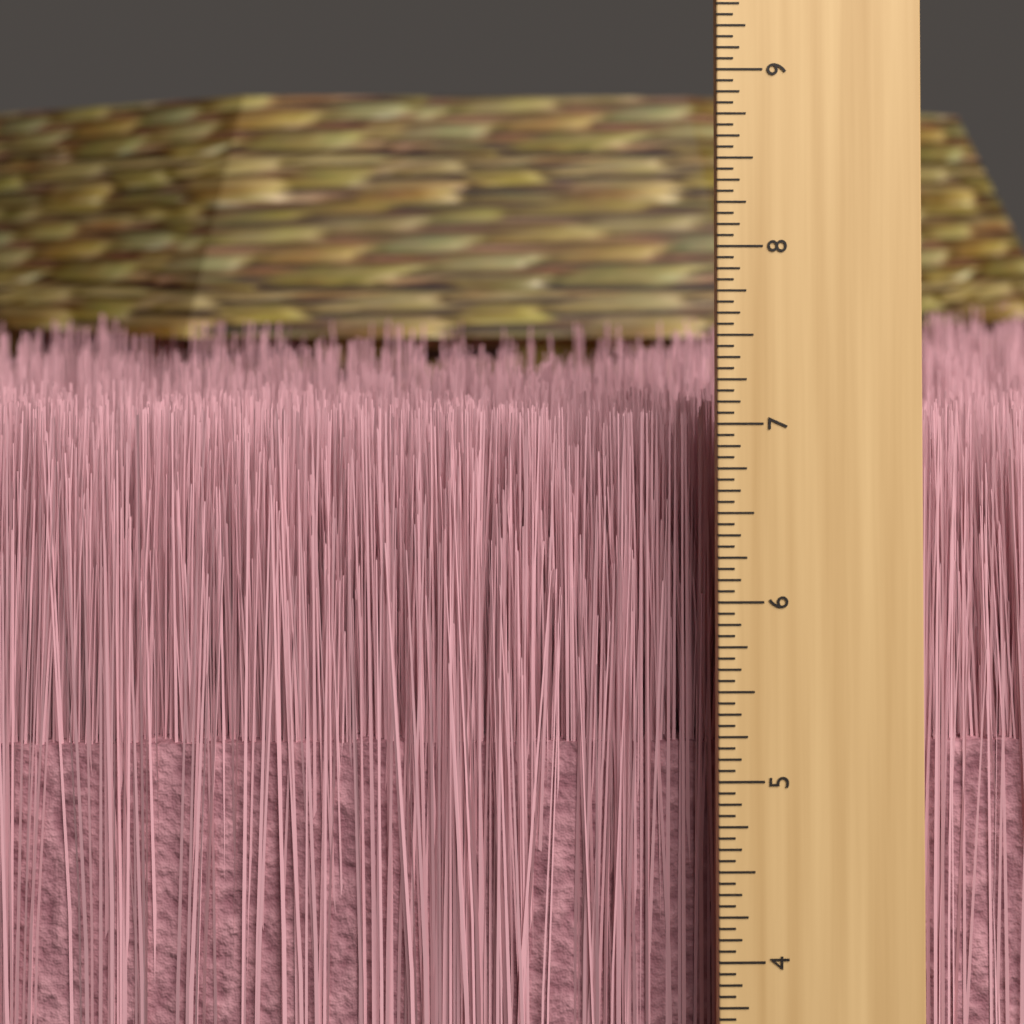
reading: 7.0000 inch
